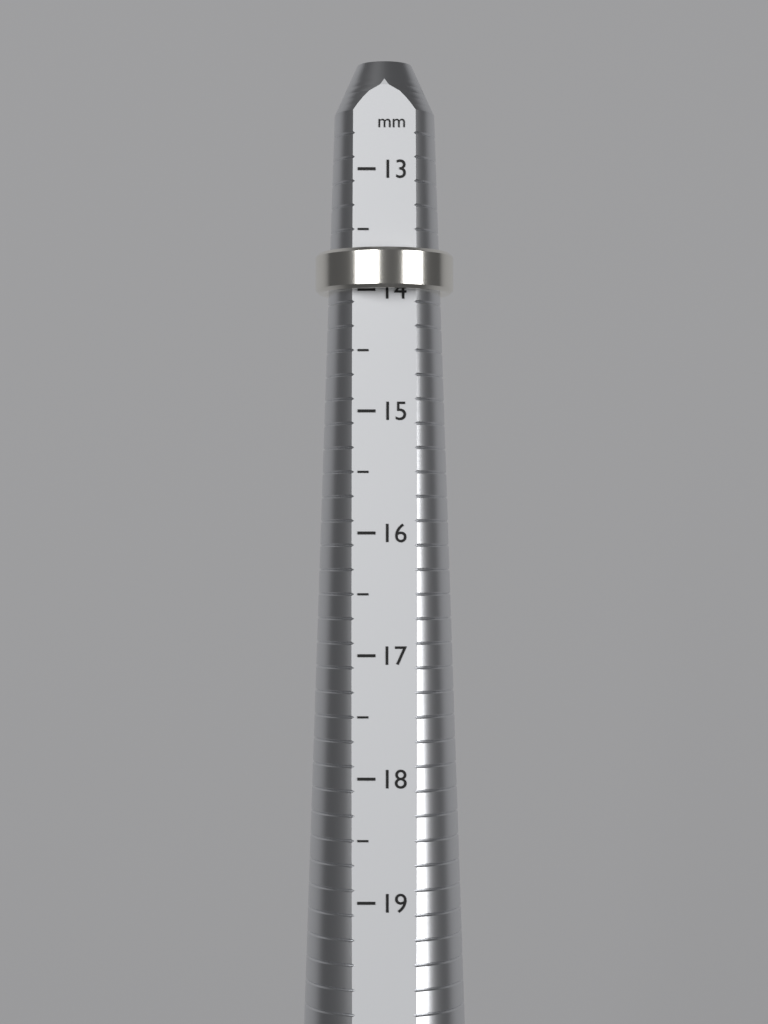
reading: 14.0 mm
